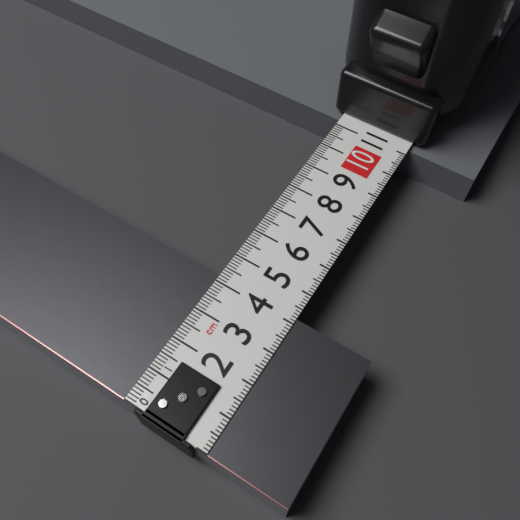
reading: 4.2 cm
